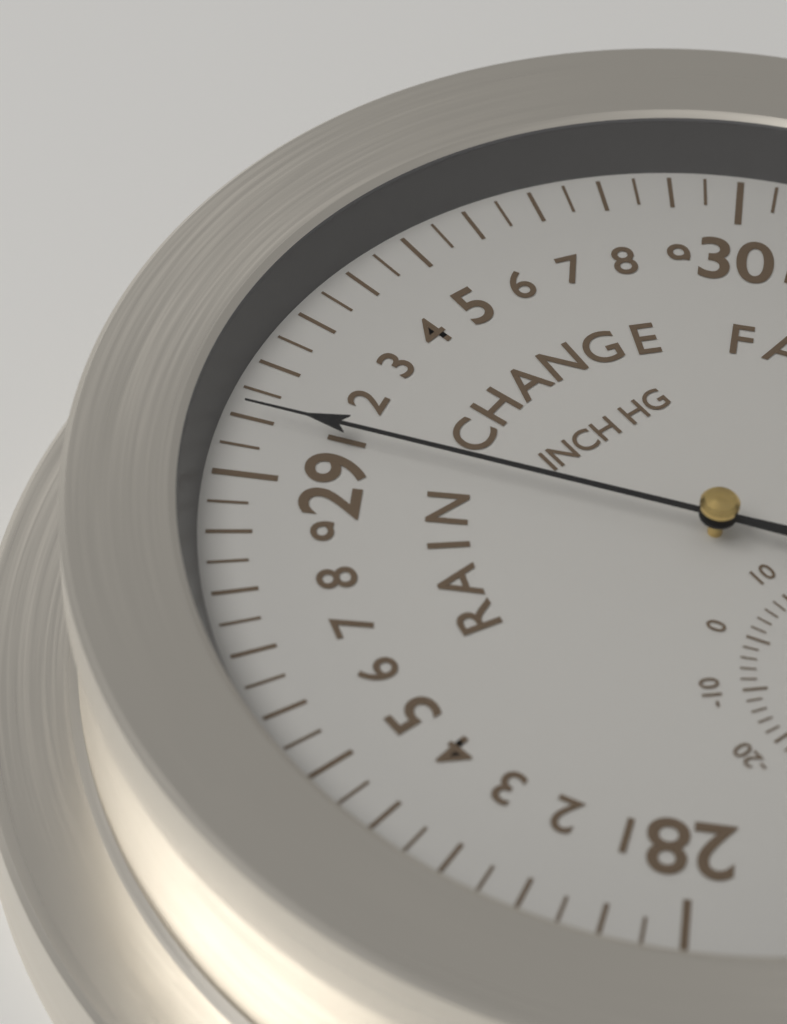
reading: 29.10 inHg
